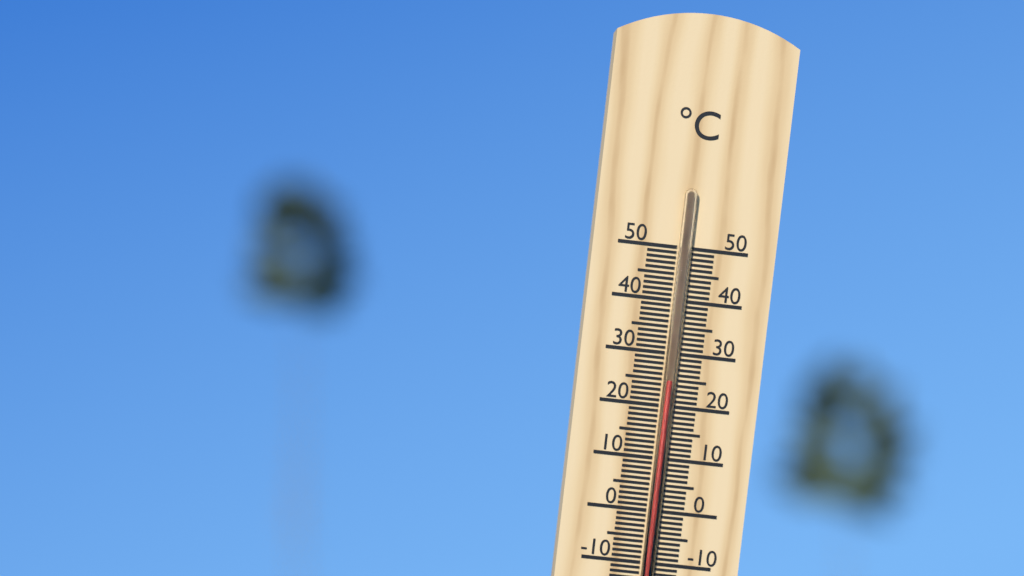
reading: 25 °C
